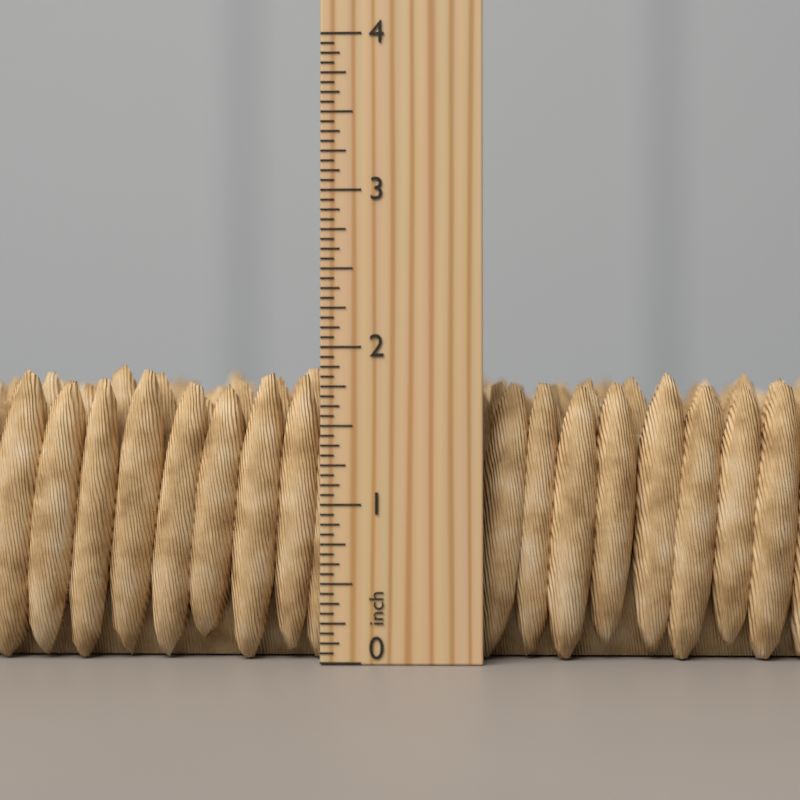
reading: 1.9375 inch
